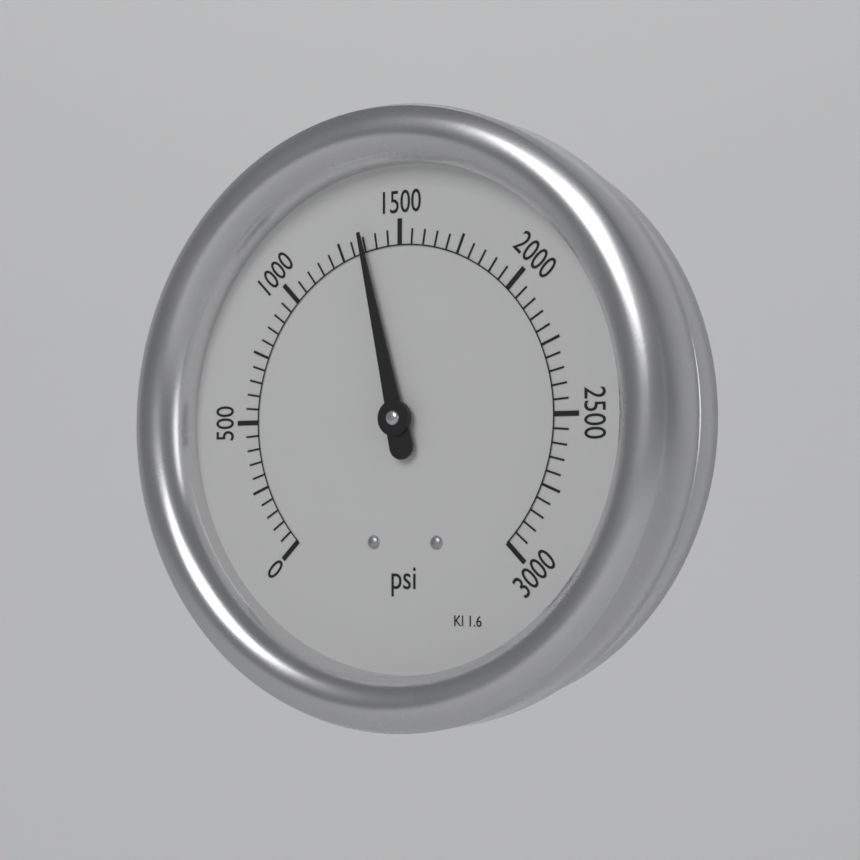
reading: 1350 psi
